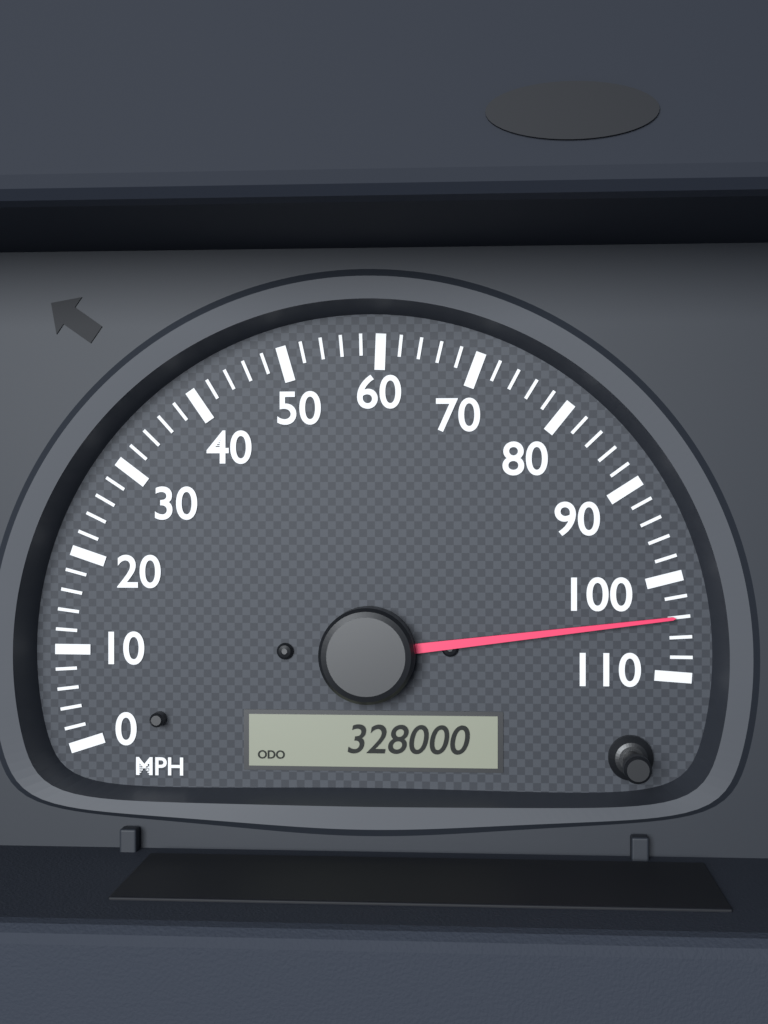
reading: 104 MPH
